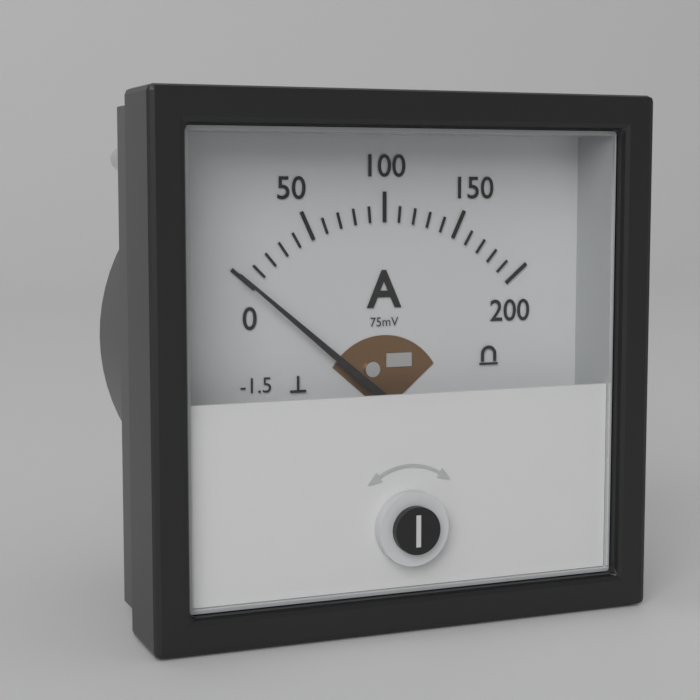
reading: 0 A
